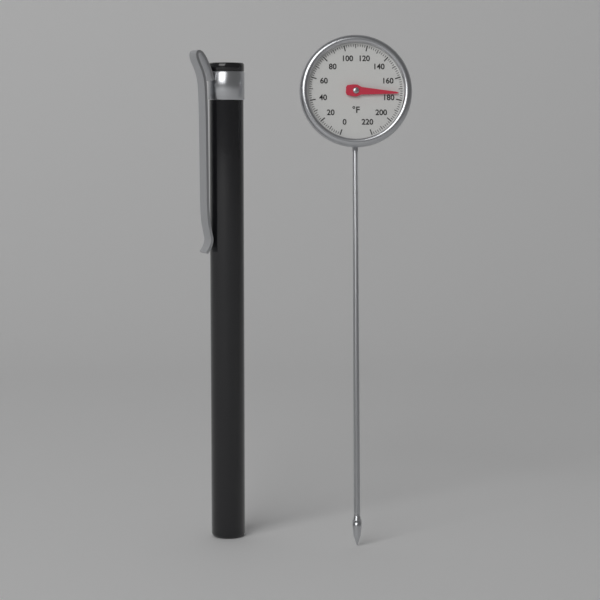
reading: 174 °F
